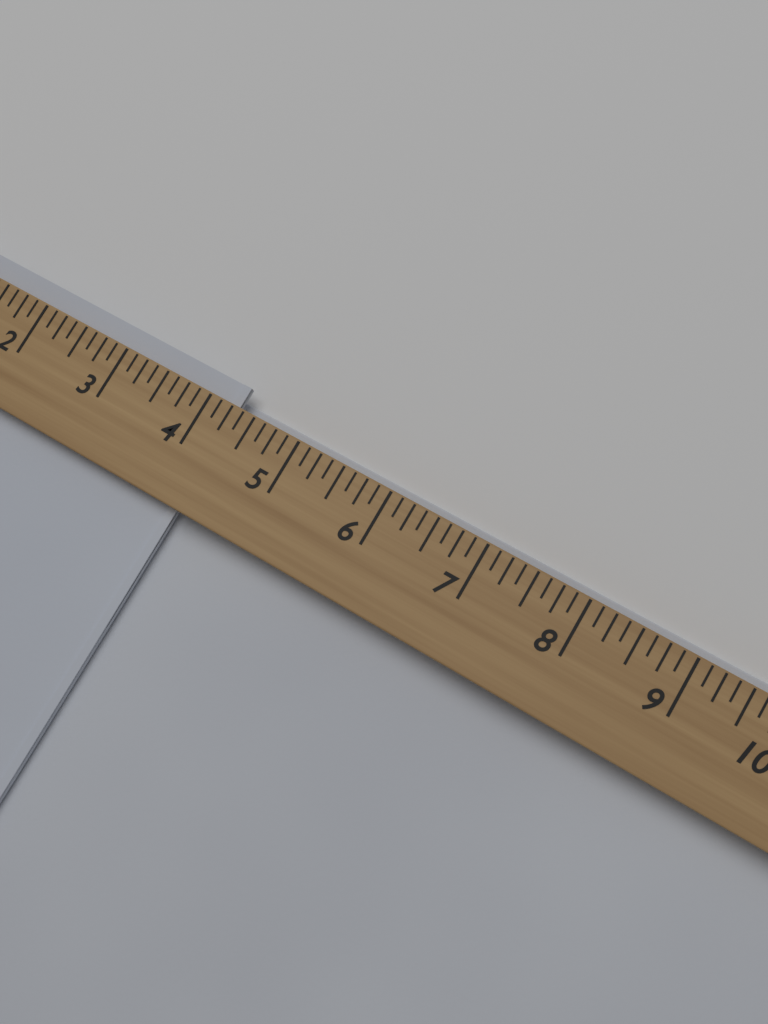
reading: 4.250 (no unit)
